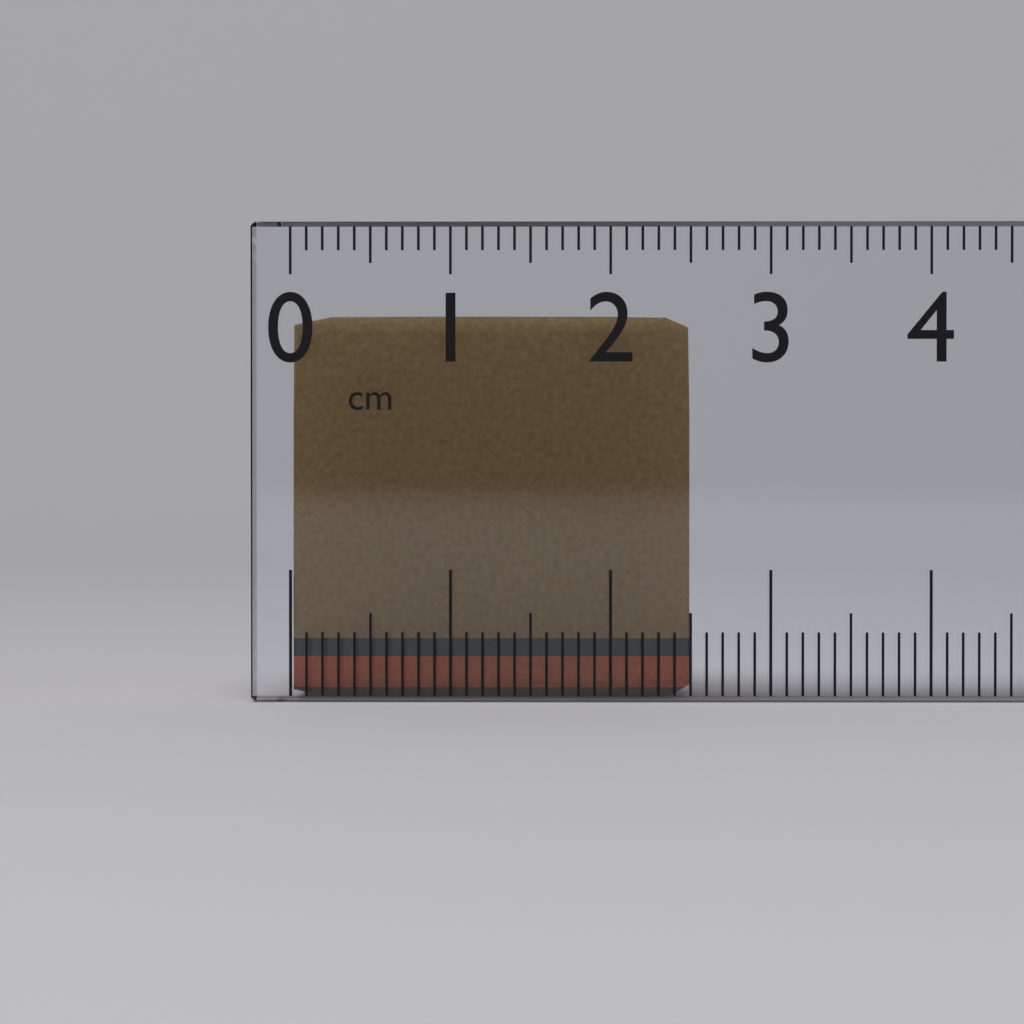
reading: 2.5 cm
